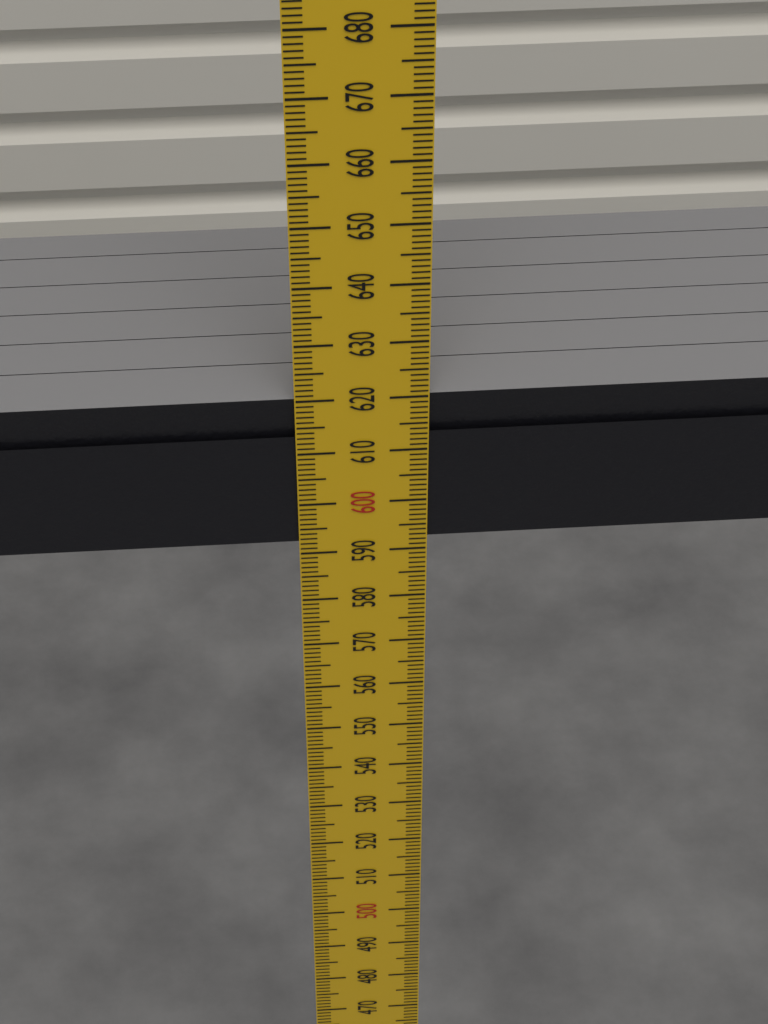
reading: 620 mm
